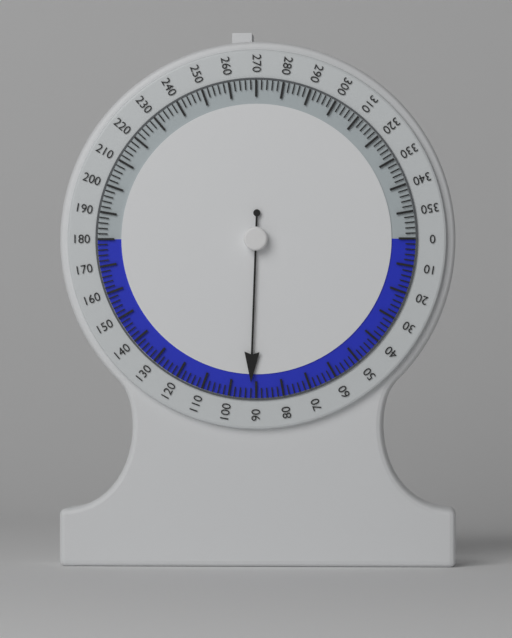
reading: 92 (no unit)
